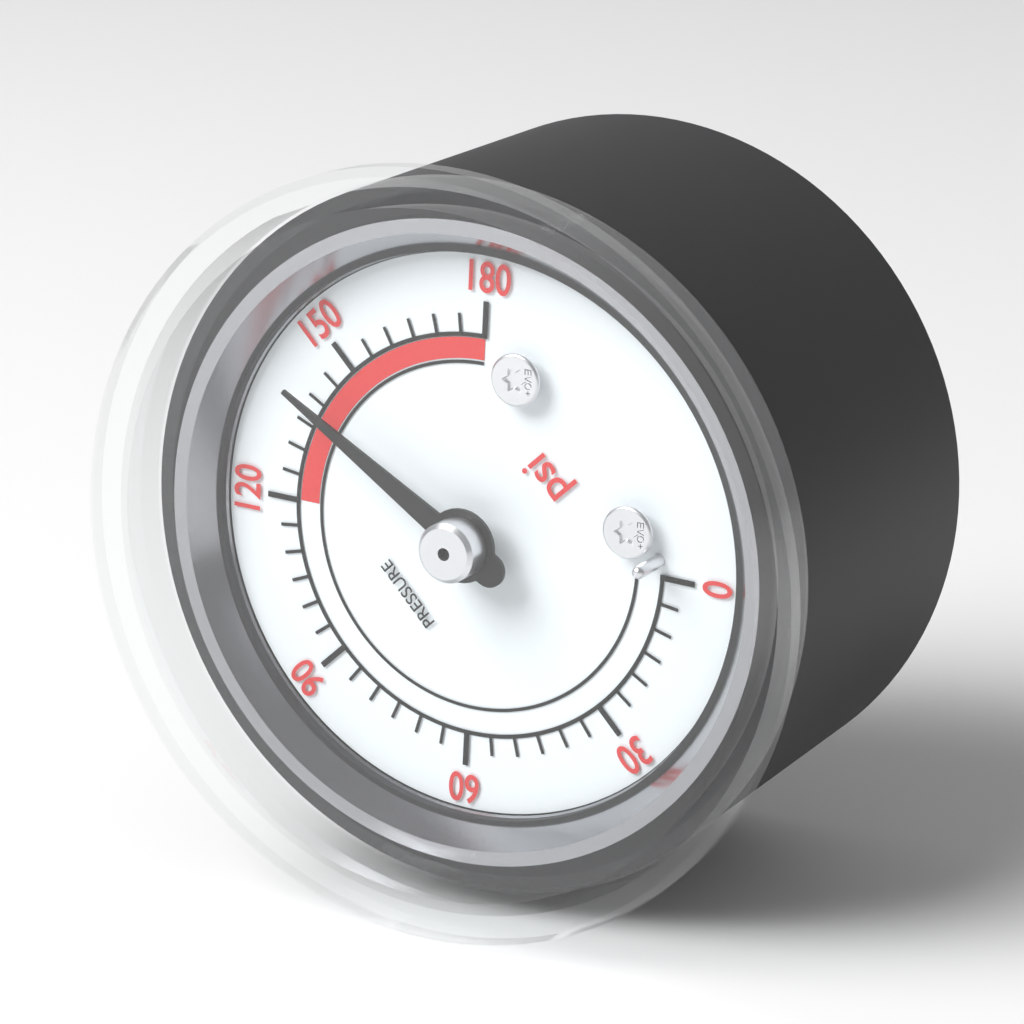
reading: 140 psi
